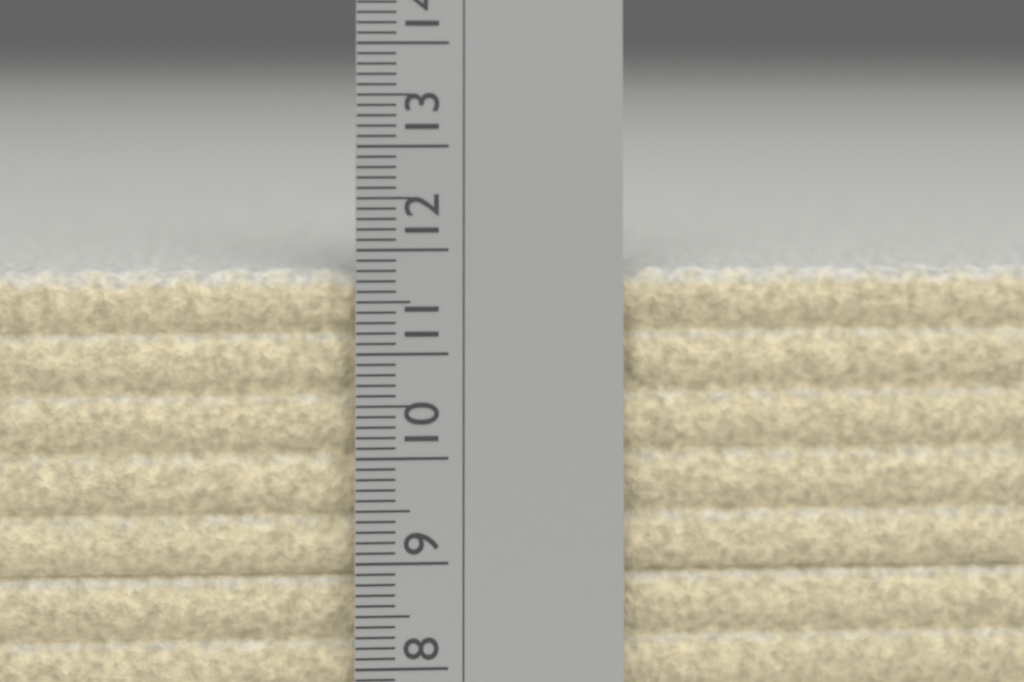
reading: 11.8 cm
